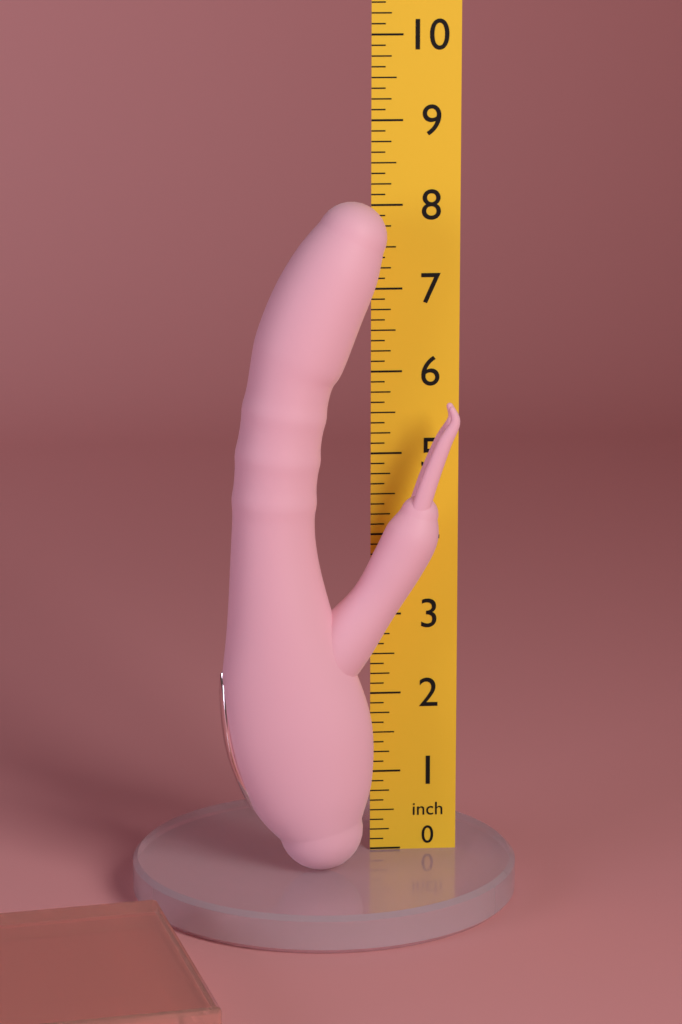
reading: 8.125 inch
